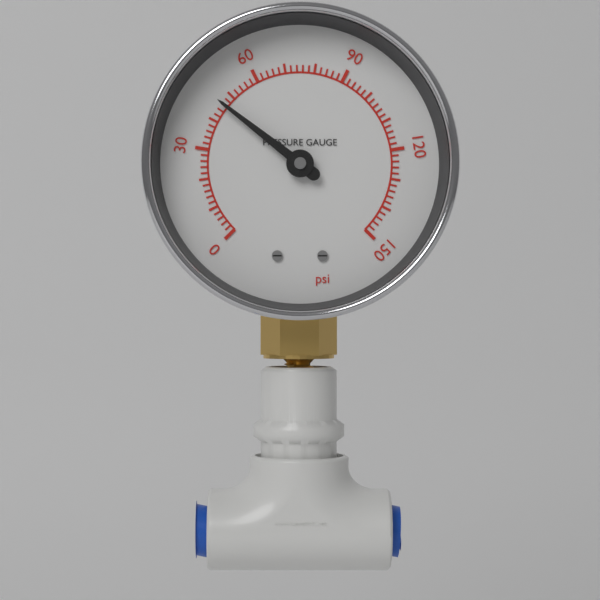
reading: 46 psi
